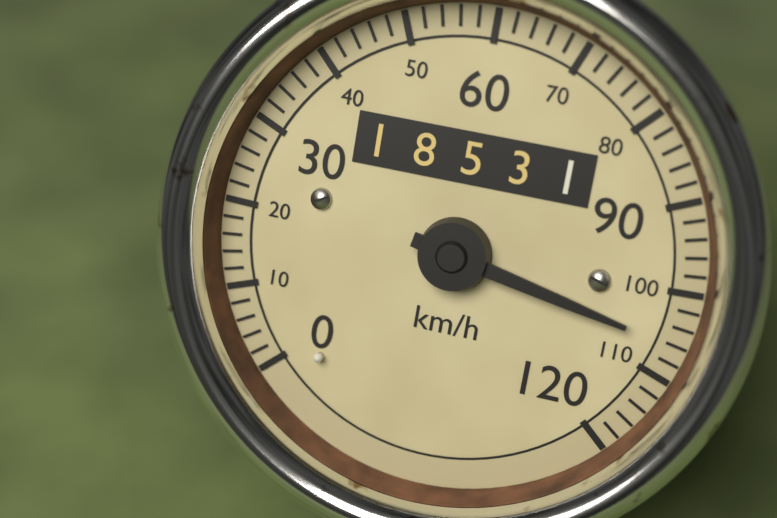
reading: 106 km/h
